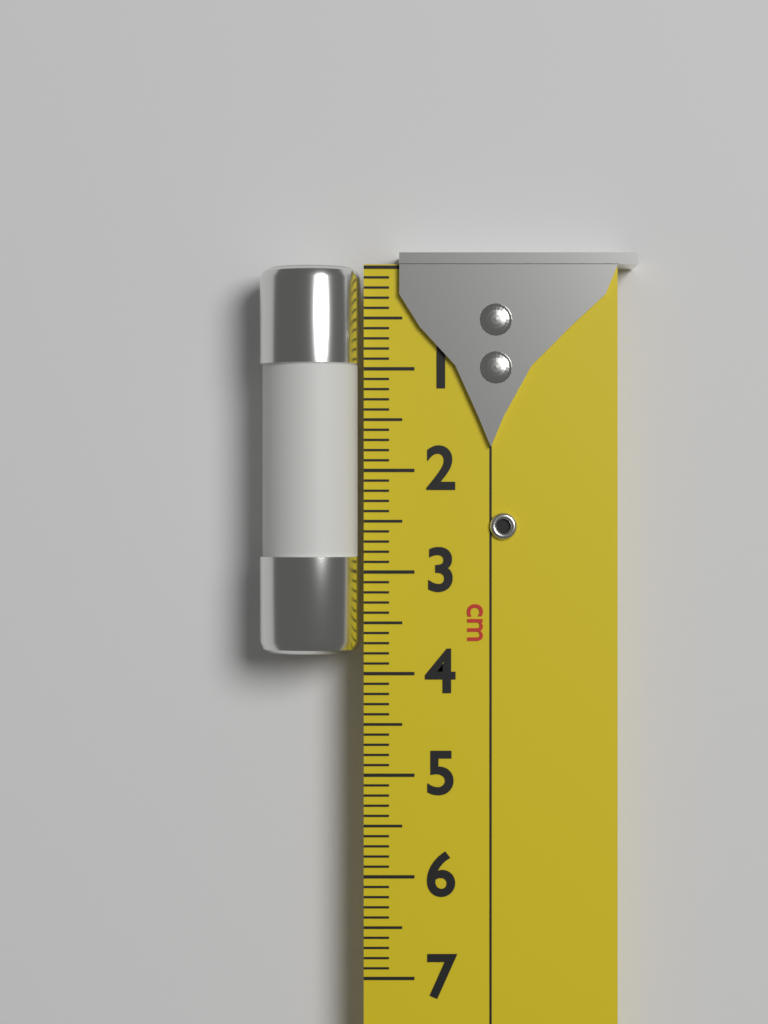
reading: 3.8 cm
